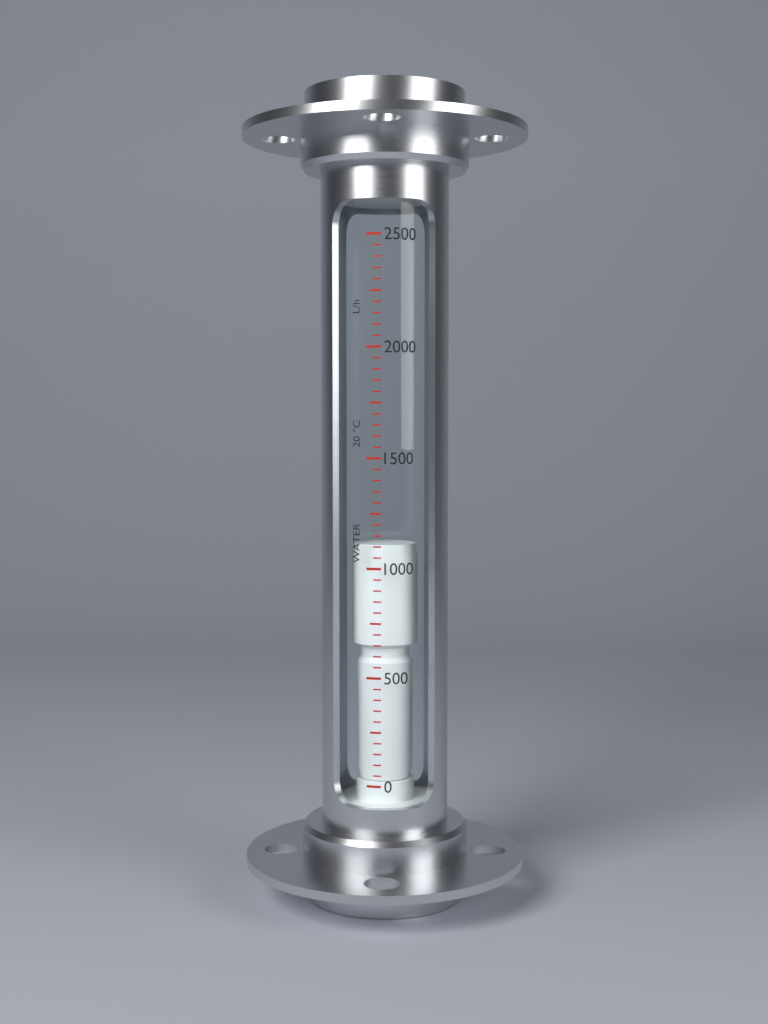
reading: 1100 L/h
